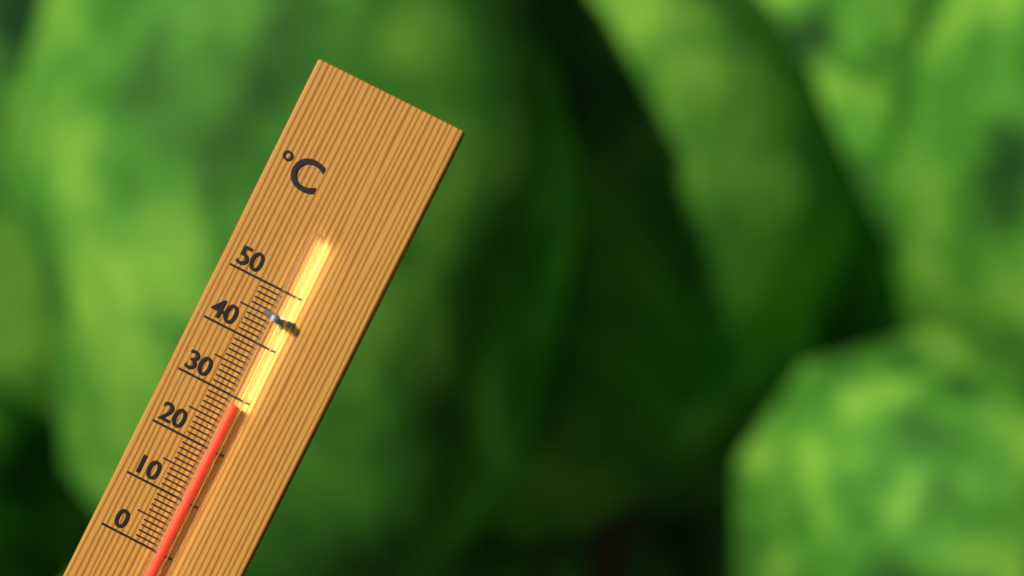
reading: 29 °C
